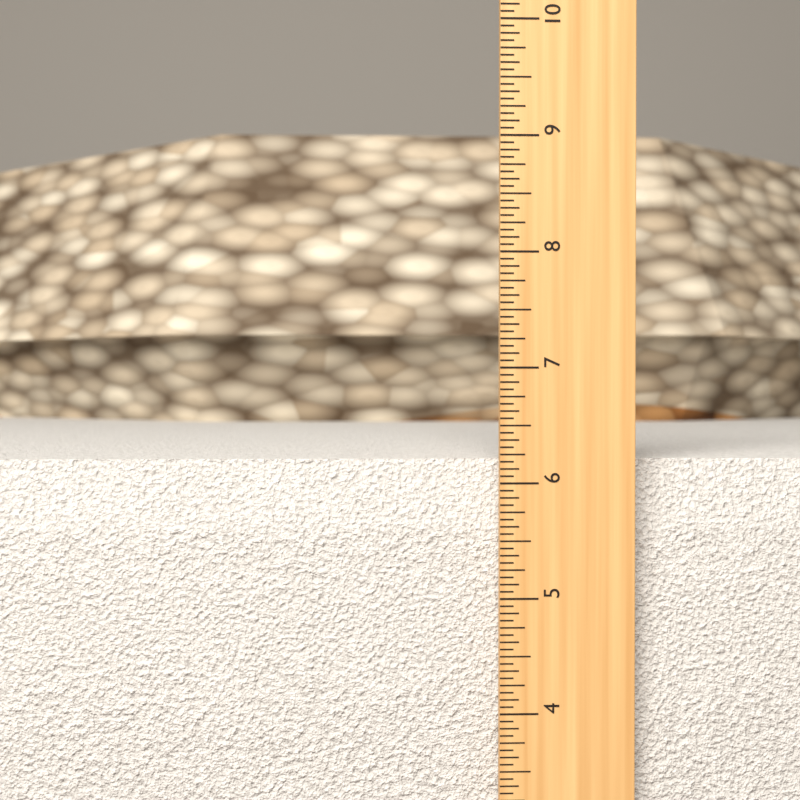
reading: 6.1875 in
